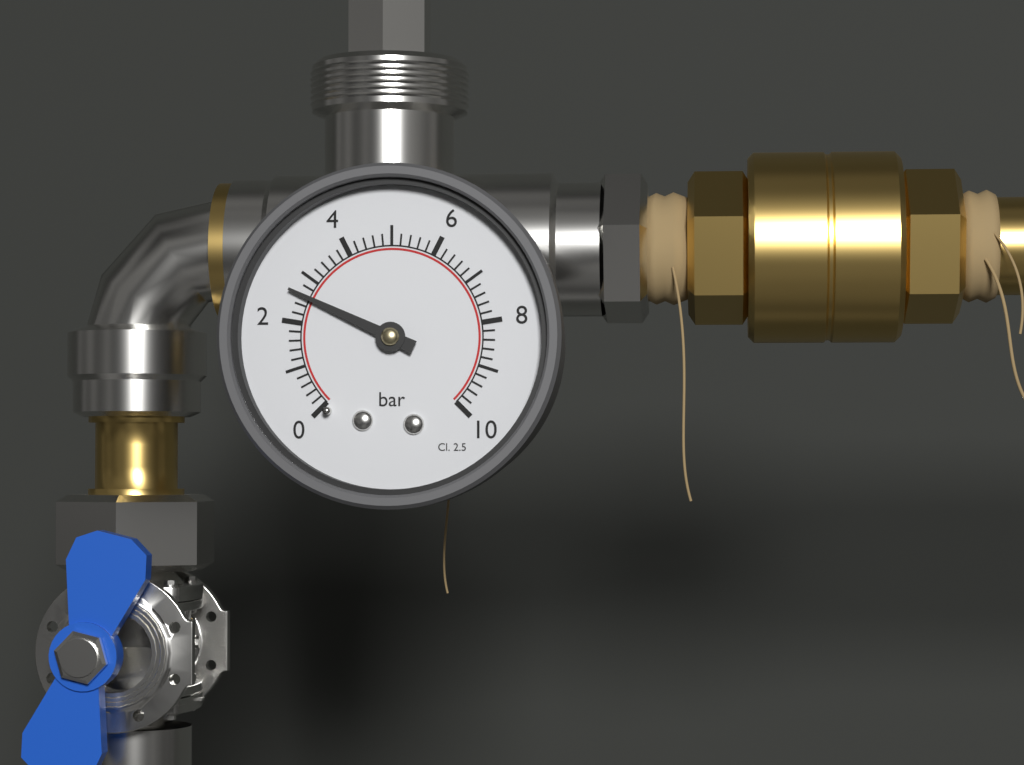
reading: 2.6 bar
